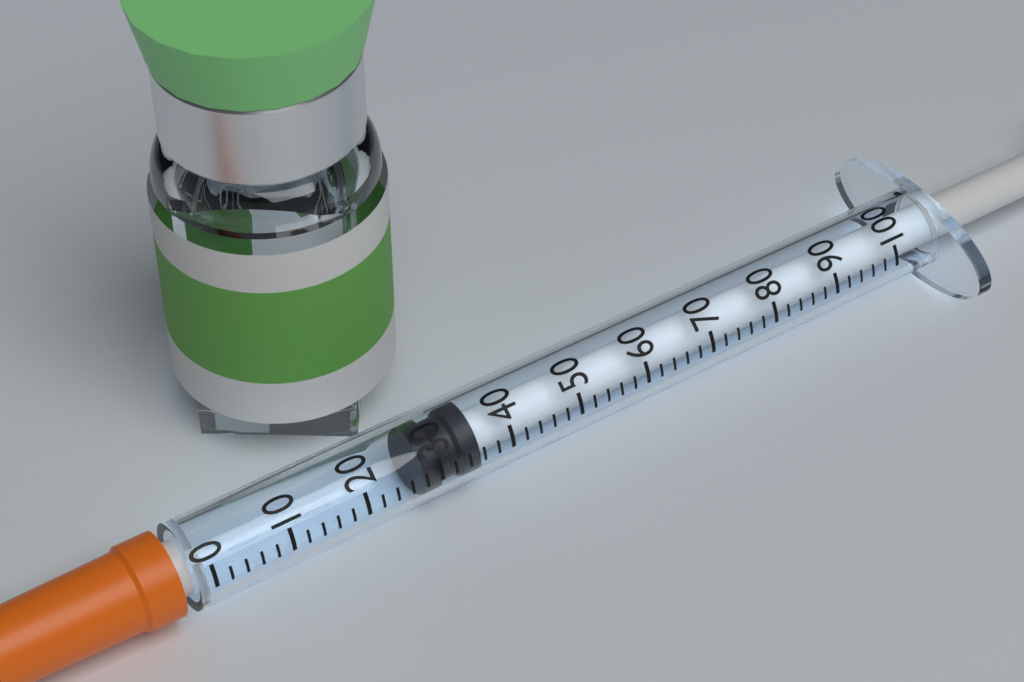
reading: 28 (no unit)
